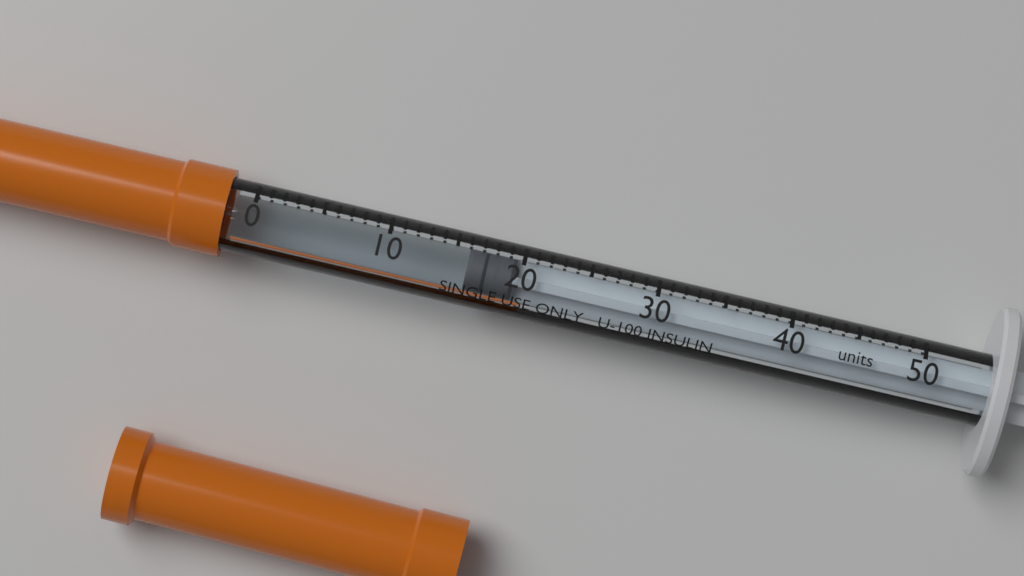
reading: 16 units
